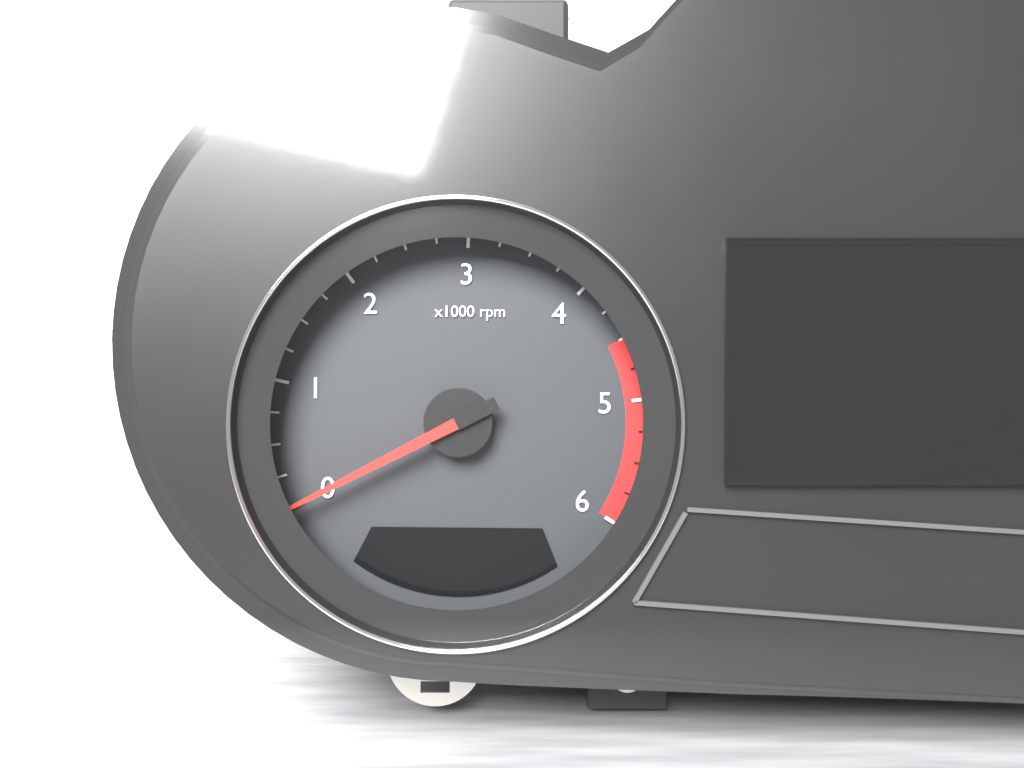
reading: 0 rpm
